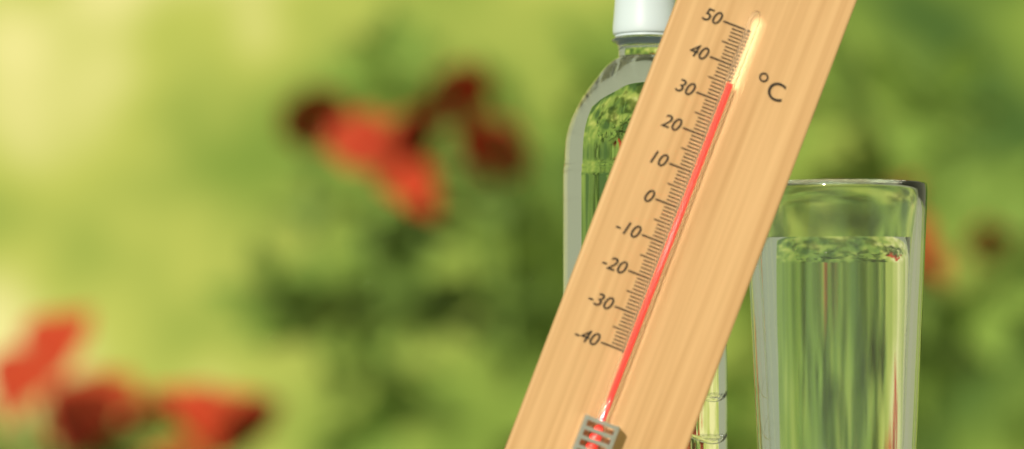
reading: 35 °C
